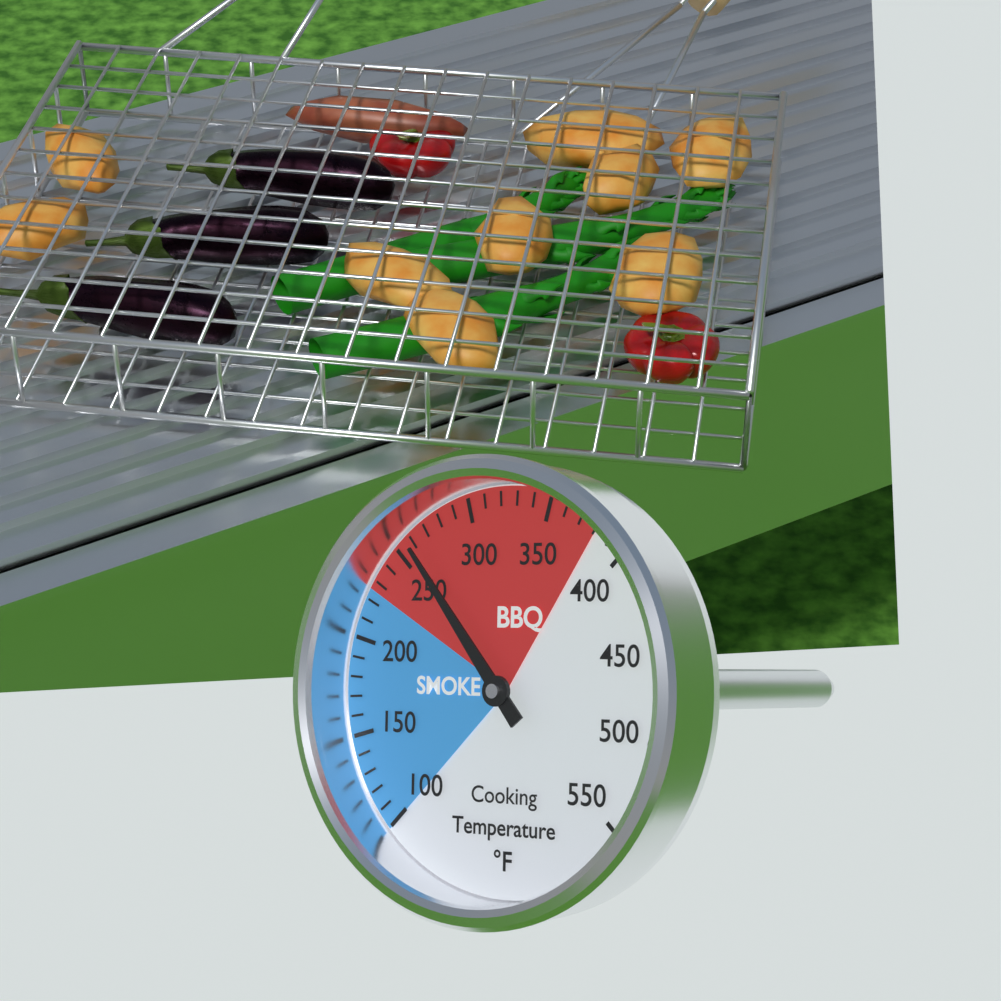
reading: 260 °F
